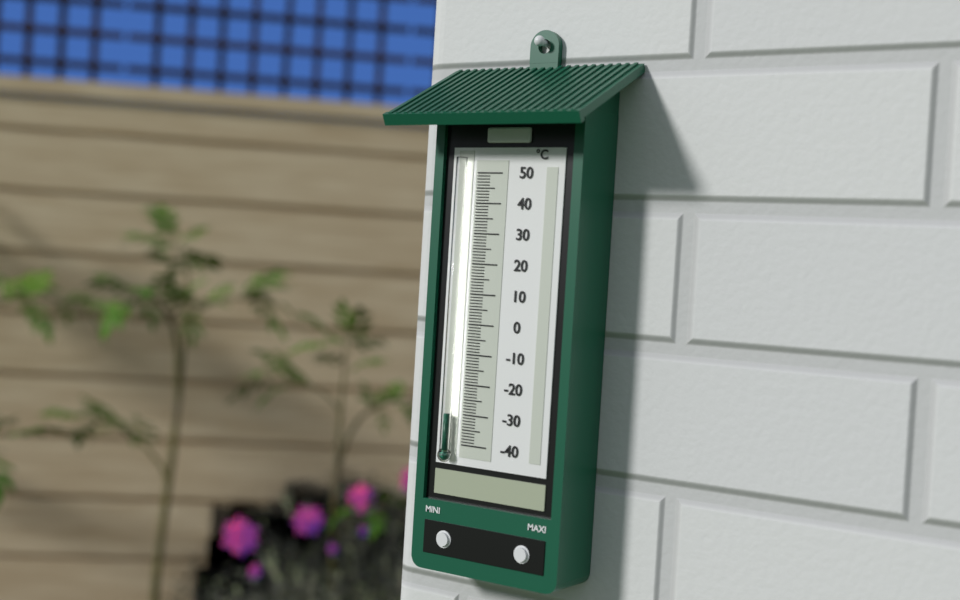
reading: -30 °C
